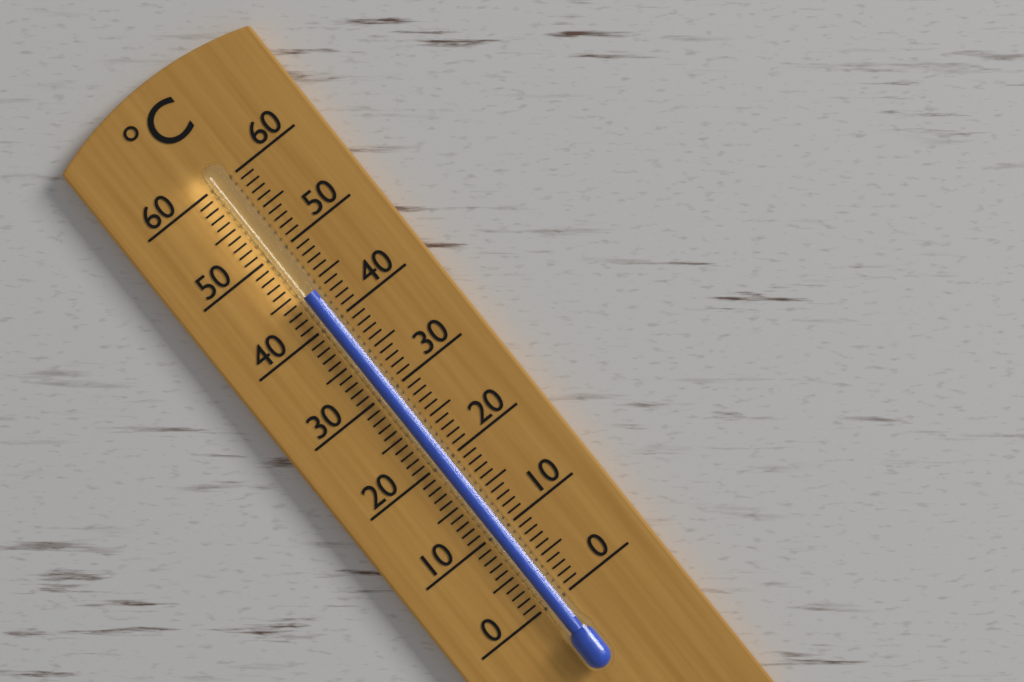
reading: 44 °C
